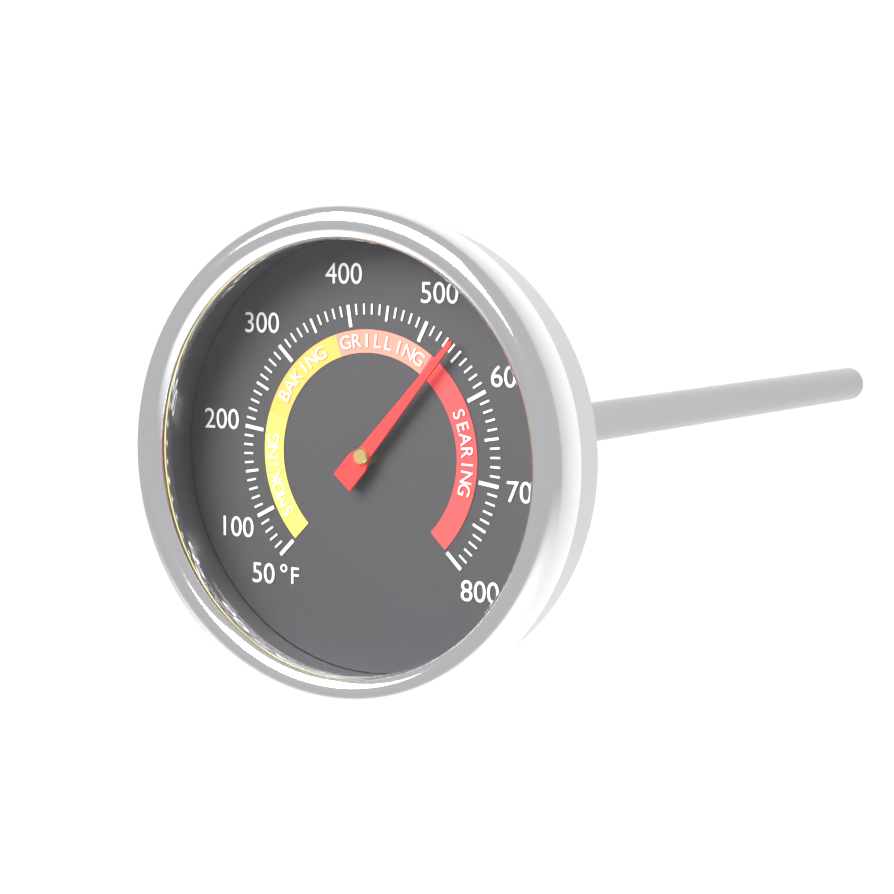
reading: 540 °F
